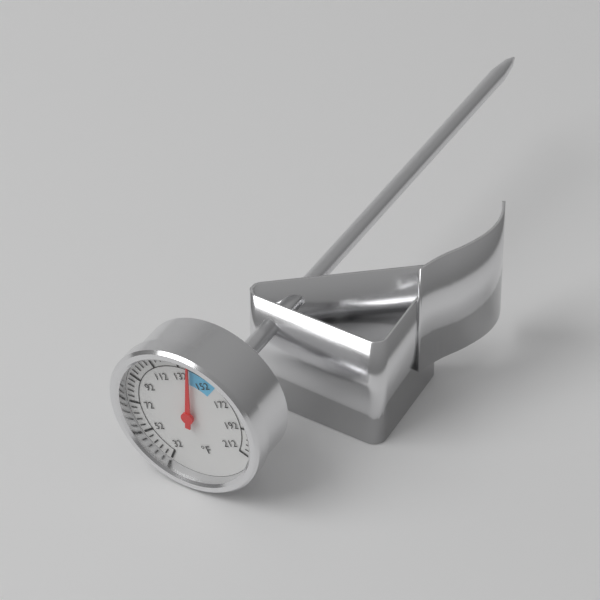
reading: 140 °F
